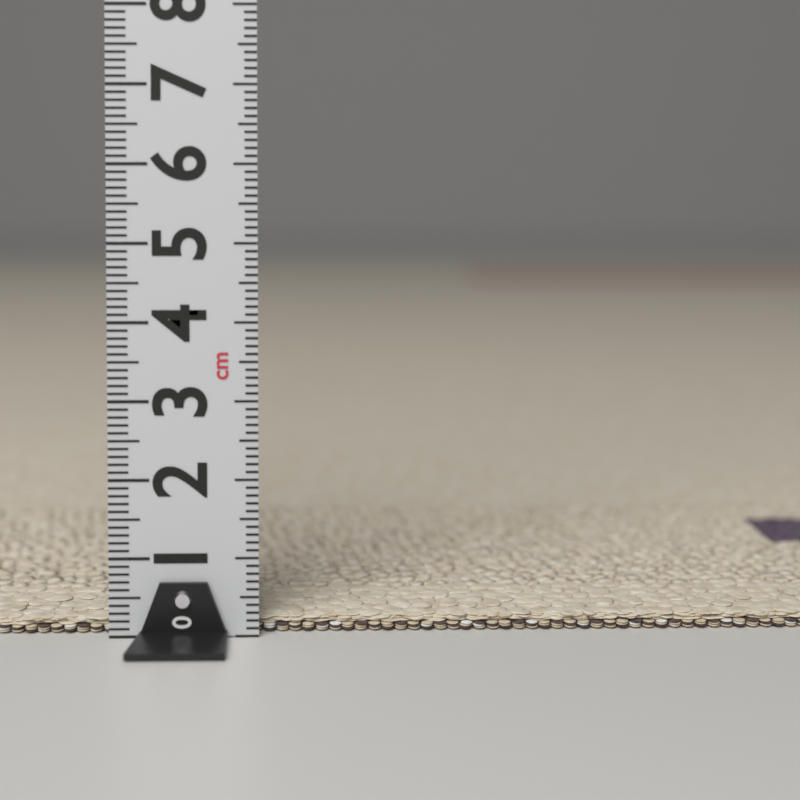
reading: 0.2 cm
